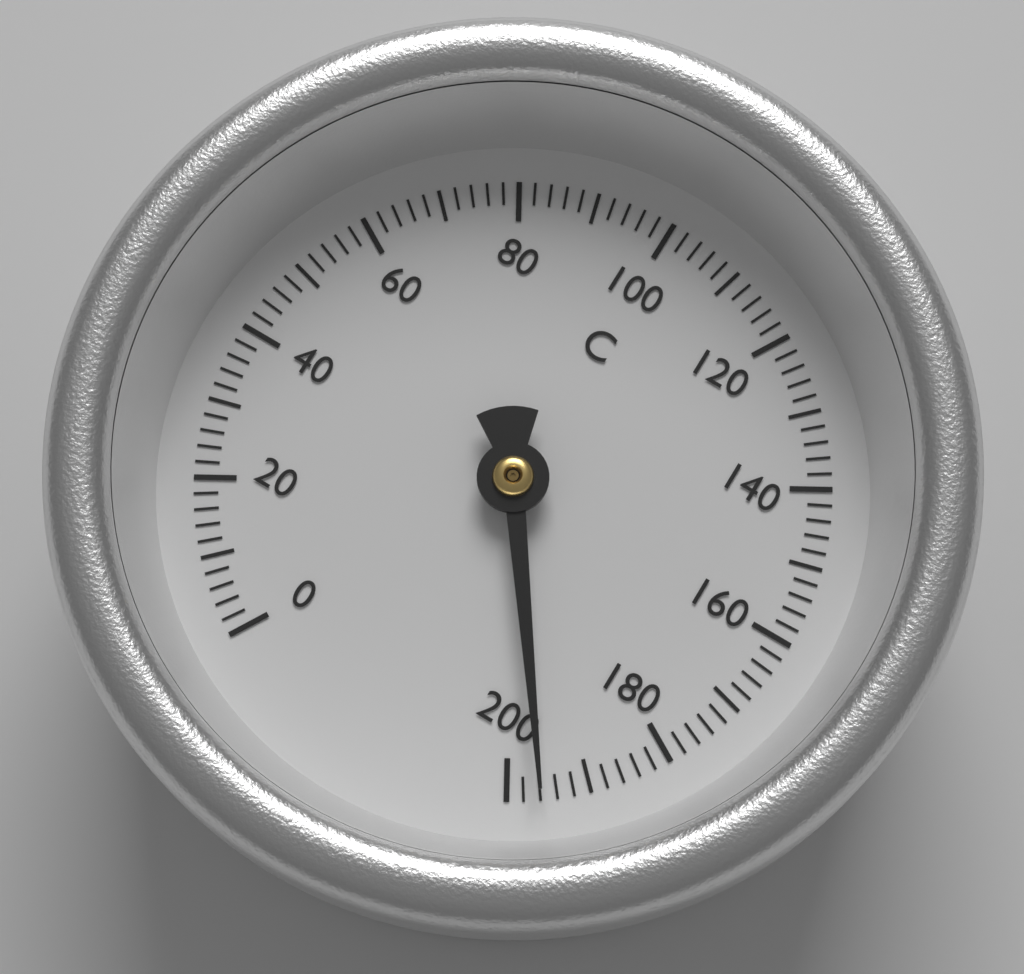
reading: 196 °C
